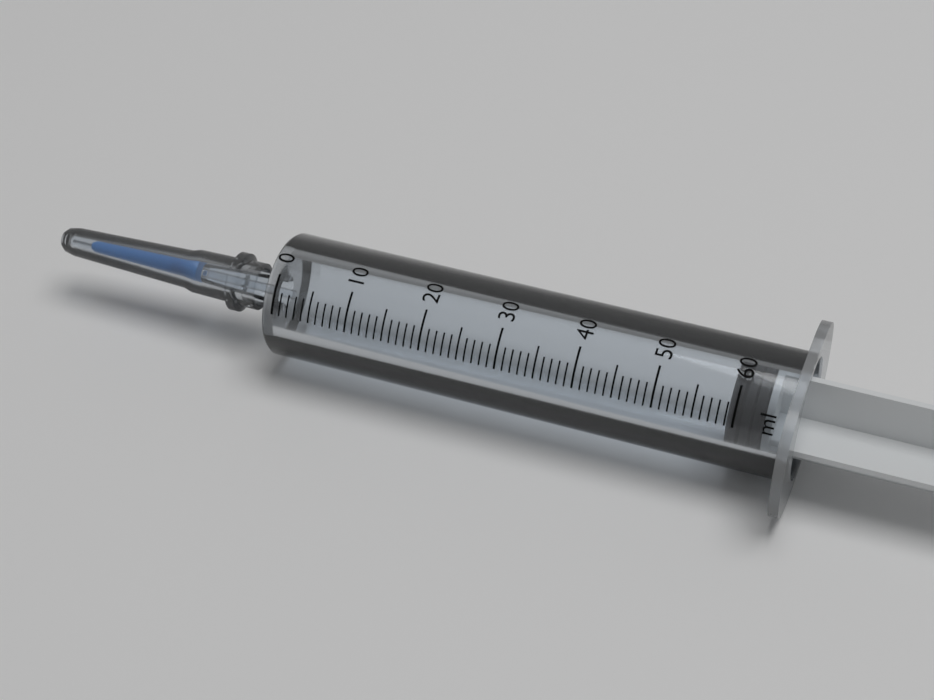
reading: 59 ml
